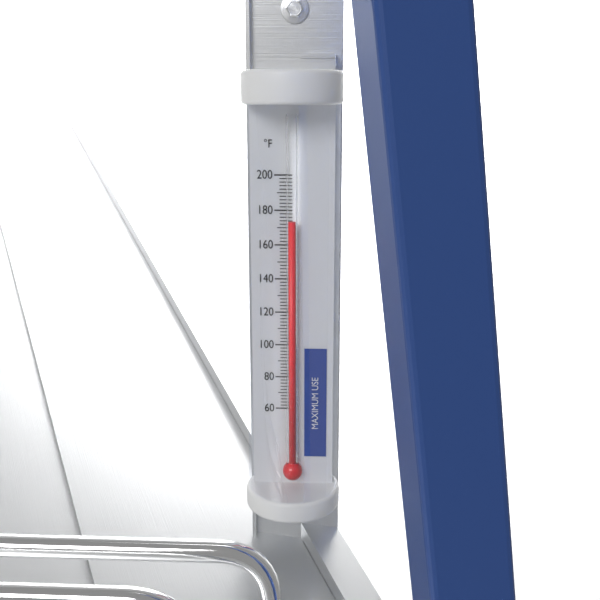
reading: 174 °F
